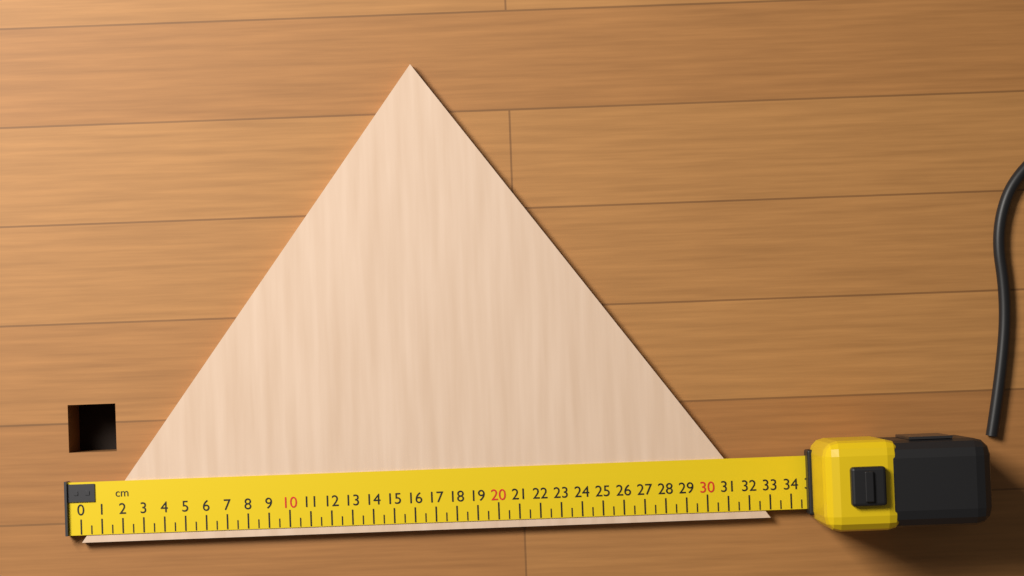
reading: 33.0 cm
